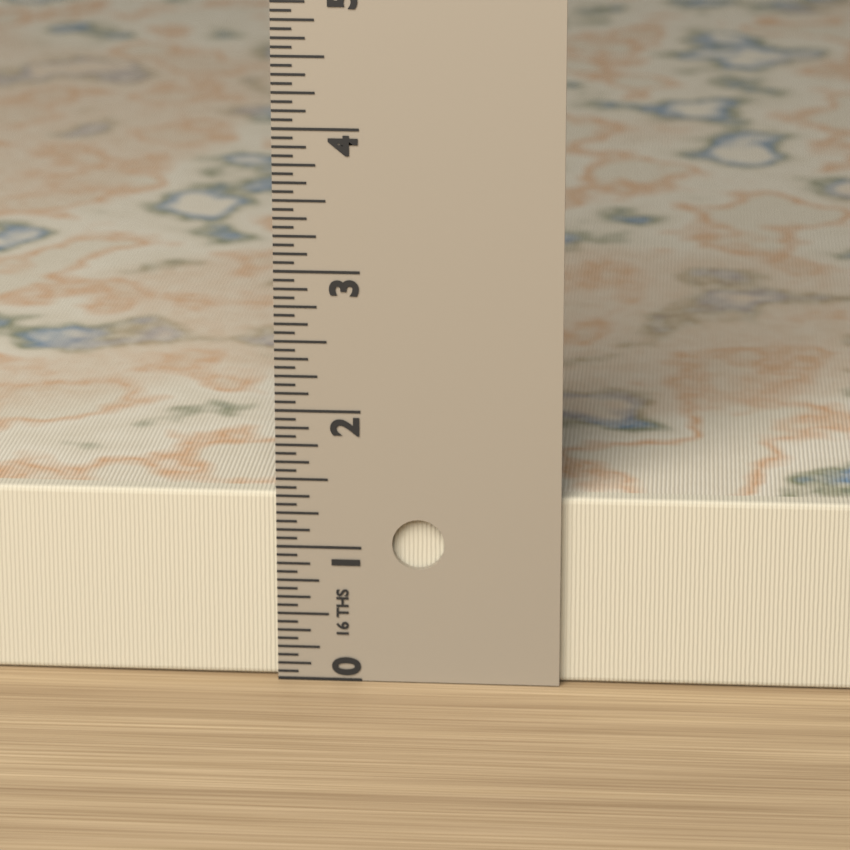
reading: 1.3750 in
